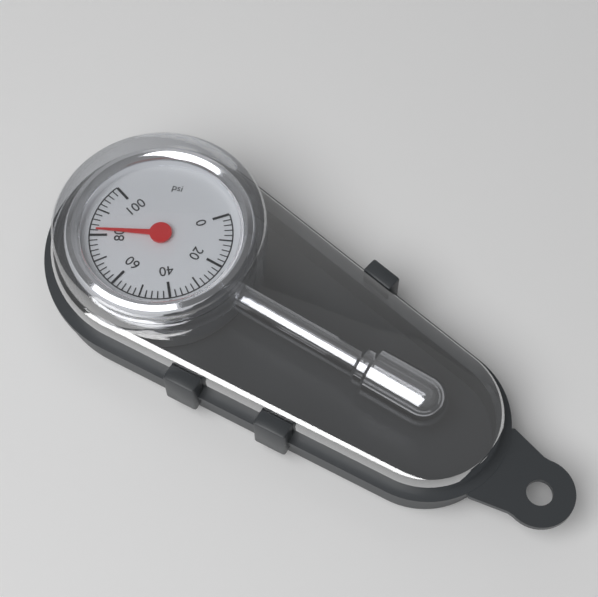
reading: 82 psi
